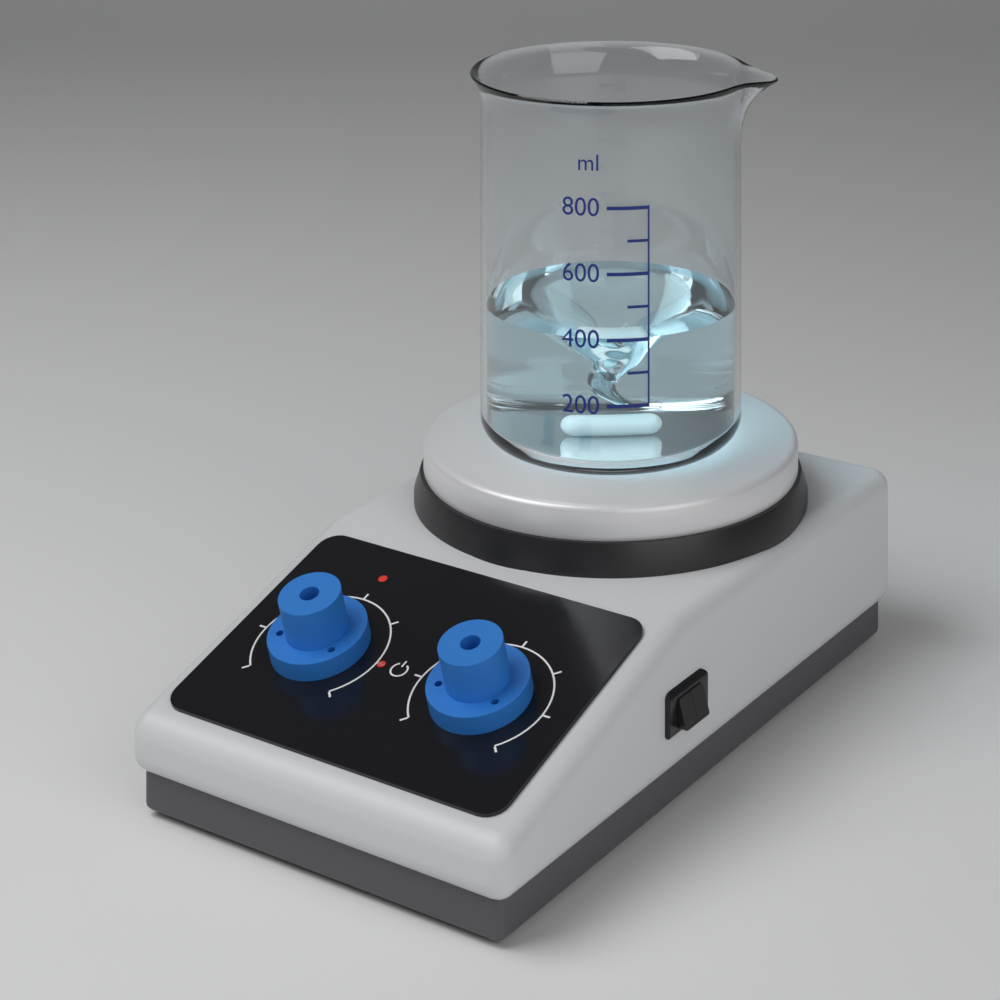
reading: 400 ml
